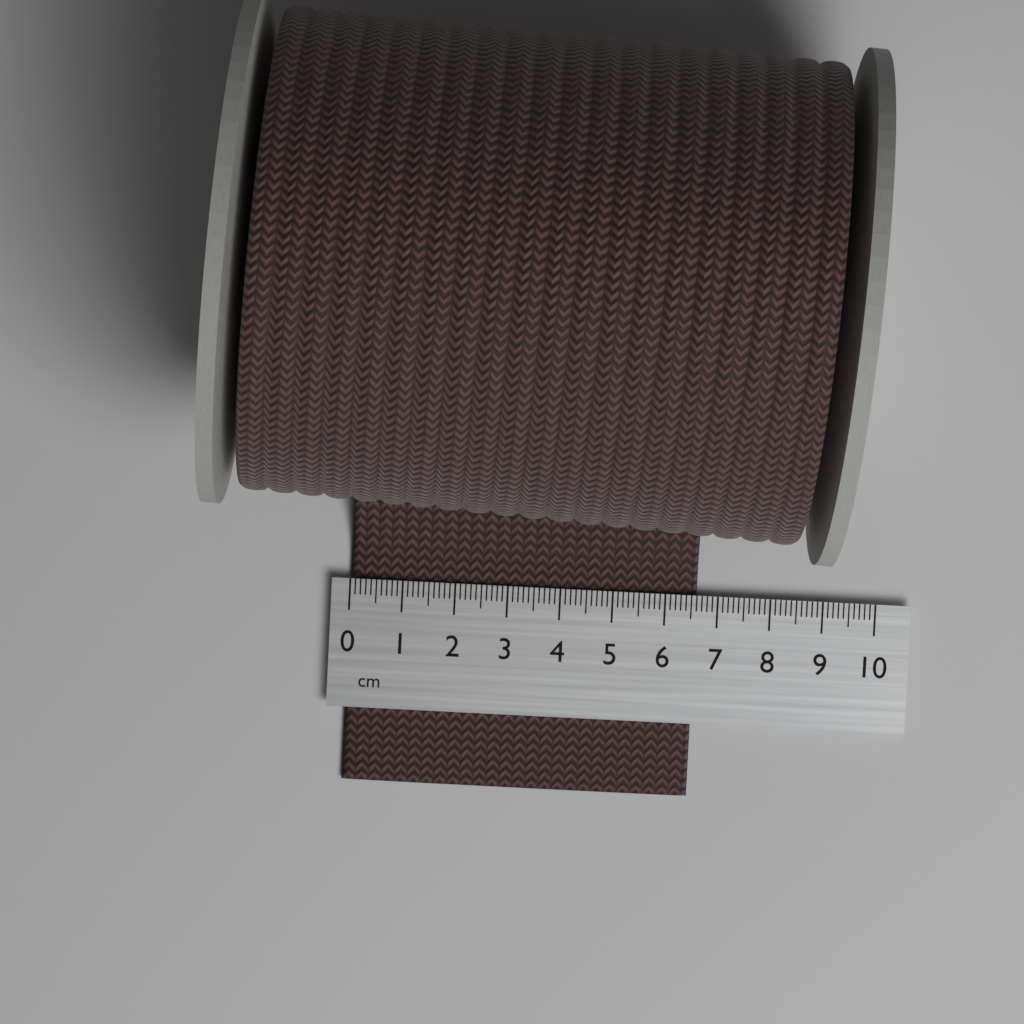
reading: 6.6 cm
